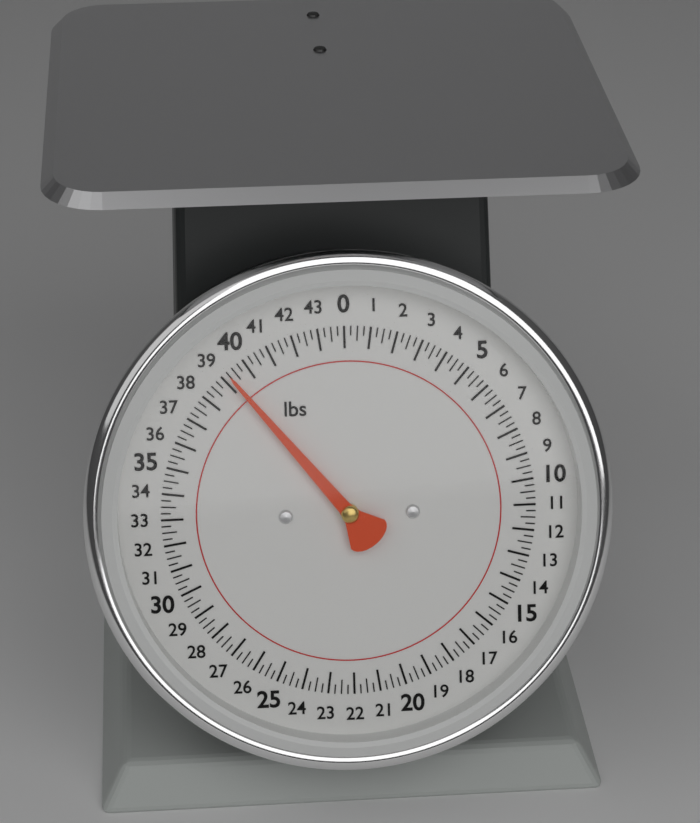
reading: 39.25 lbs
